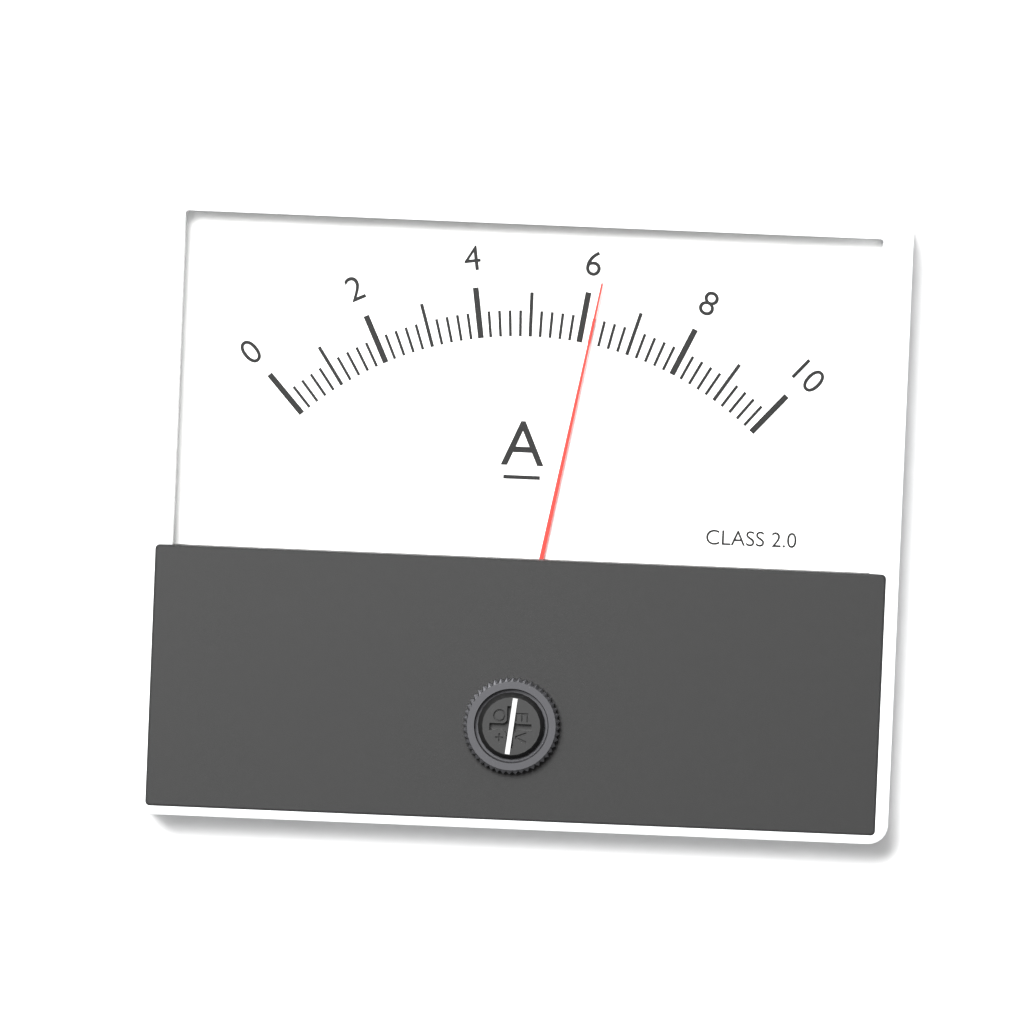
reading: 6.2 A
